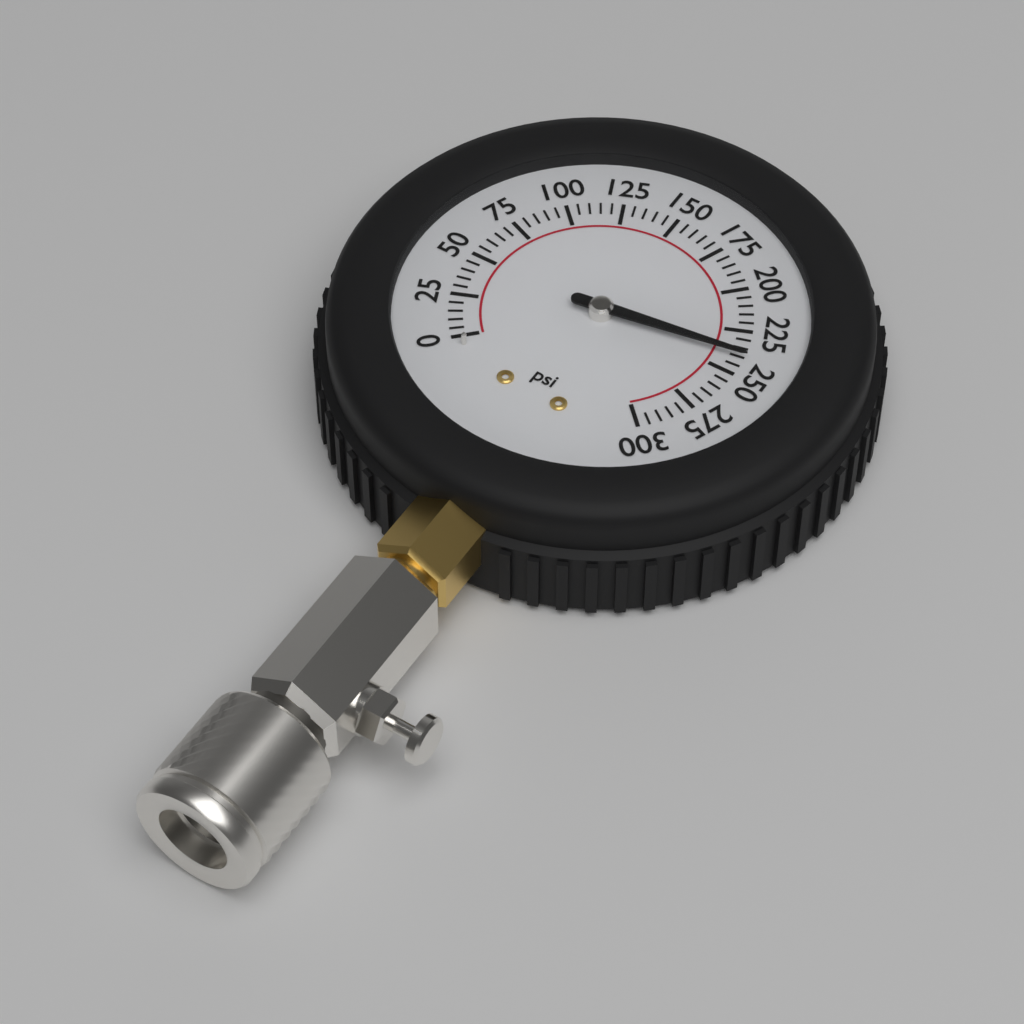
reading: 240 psi
